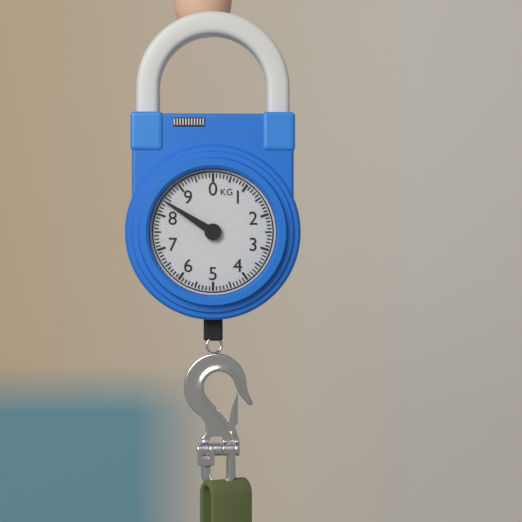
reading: 8.4 kg
